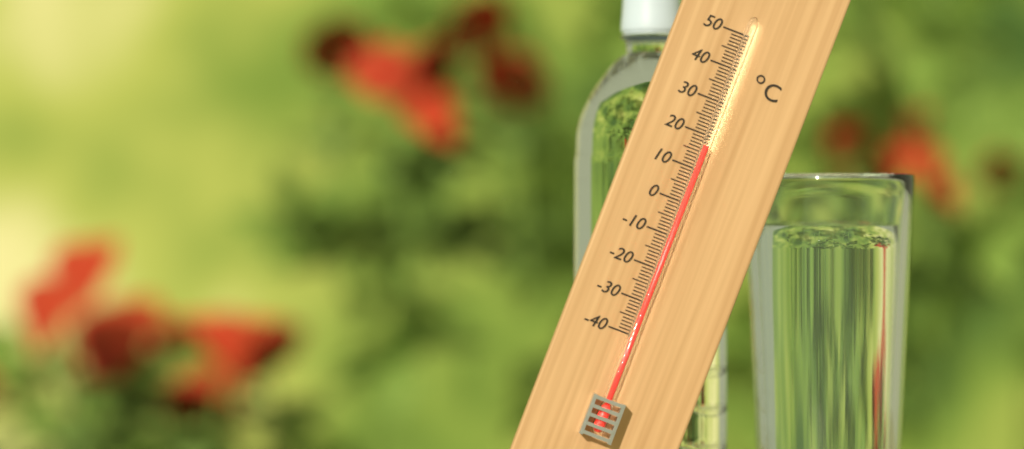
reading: 17 °C
